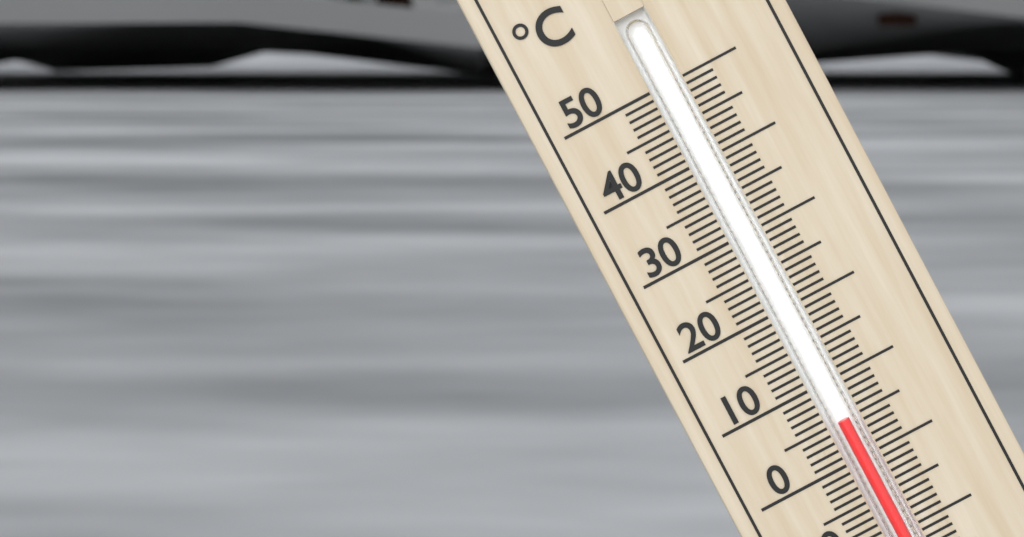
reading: 5 °C
